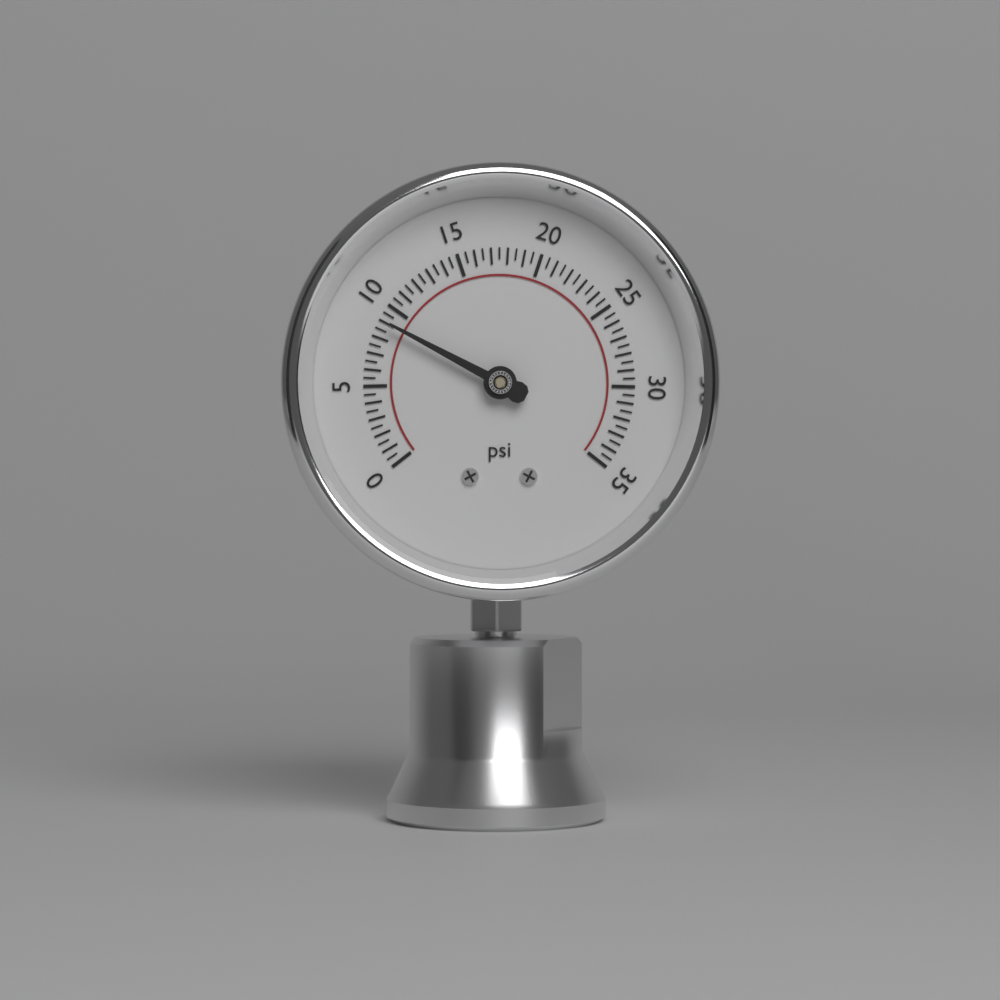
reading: 9.0 psi
